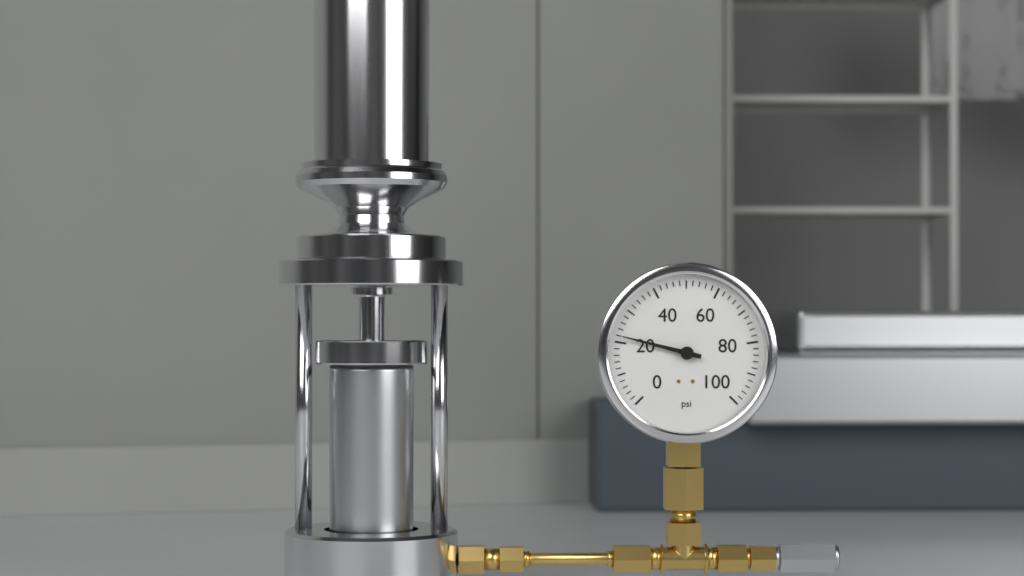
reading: 22 psi
